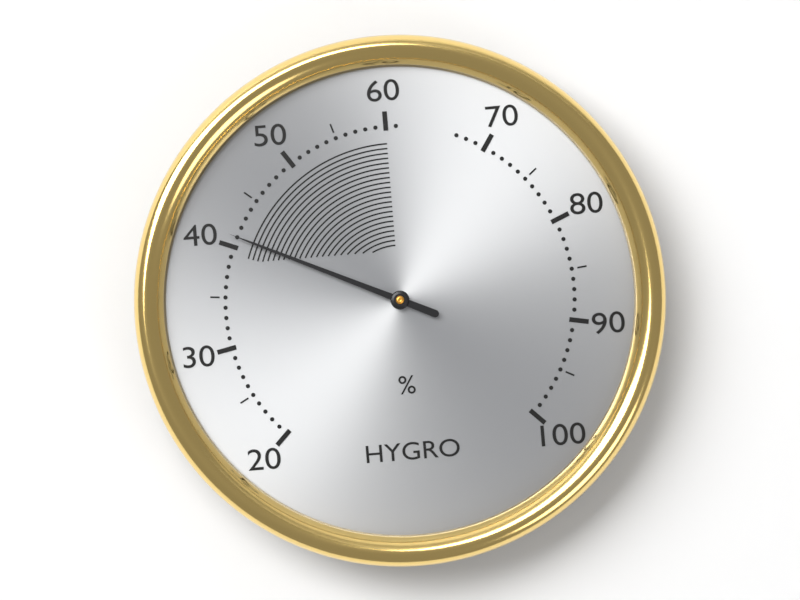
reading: 41 %
